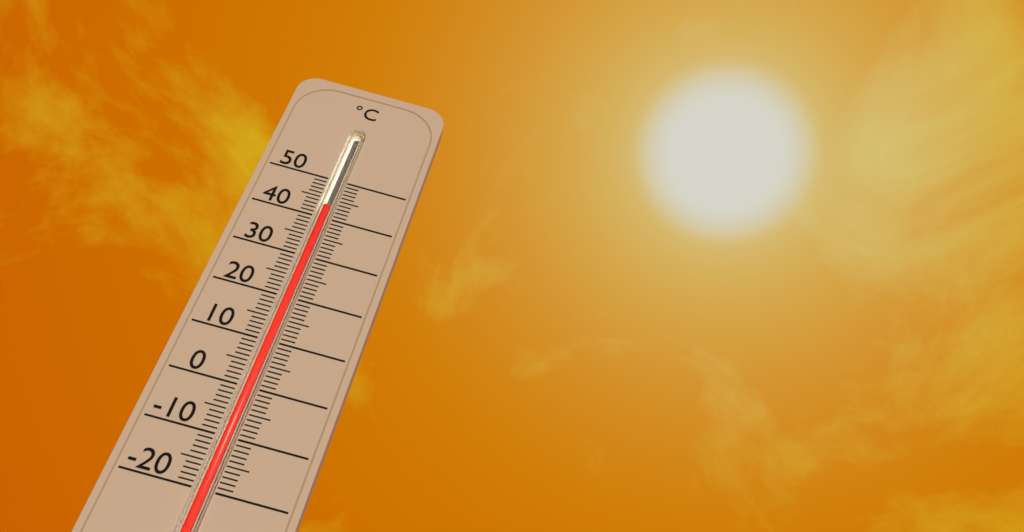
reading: 43 °C
